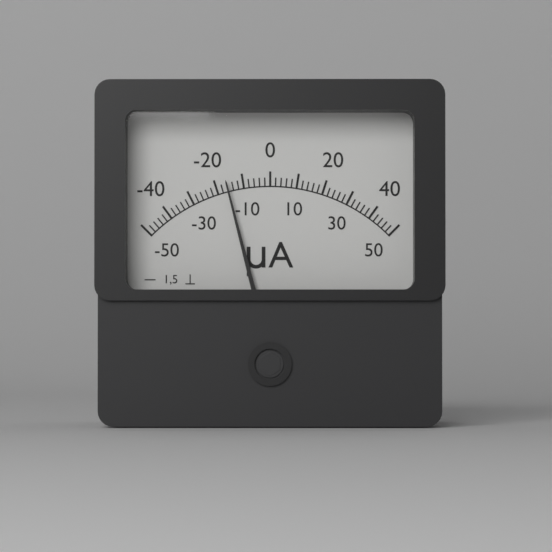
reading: -16 µA
